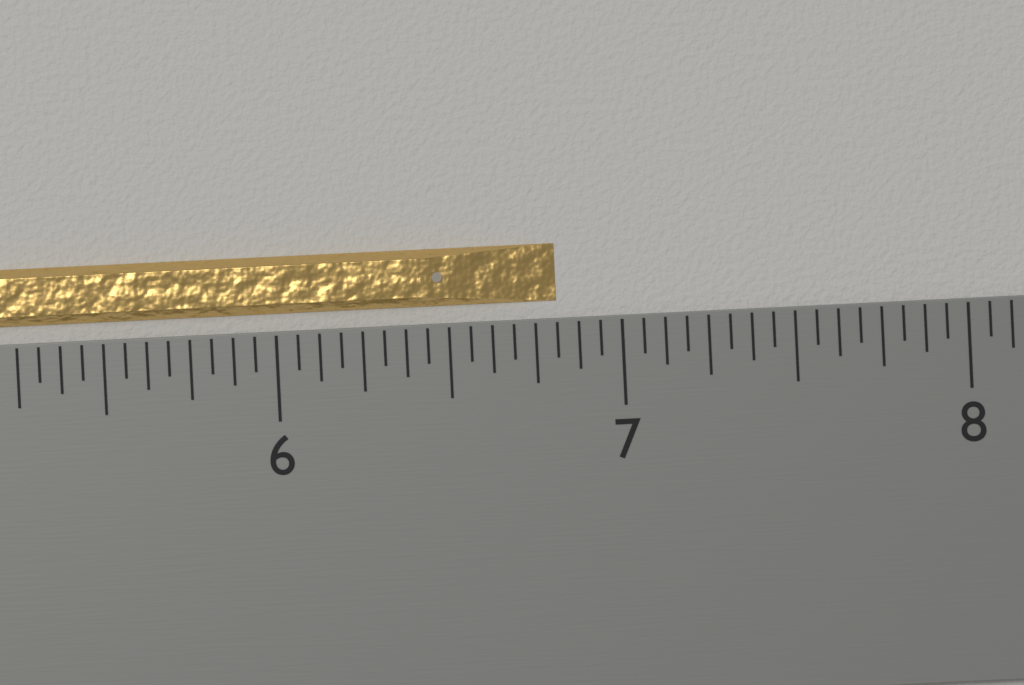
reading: 6.8125 inch
